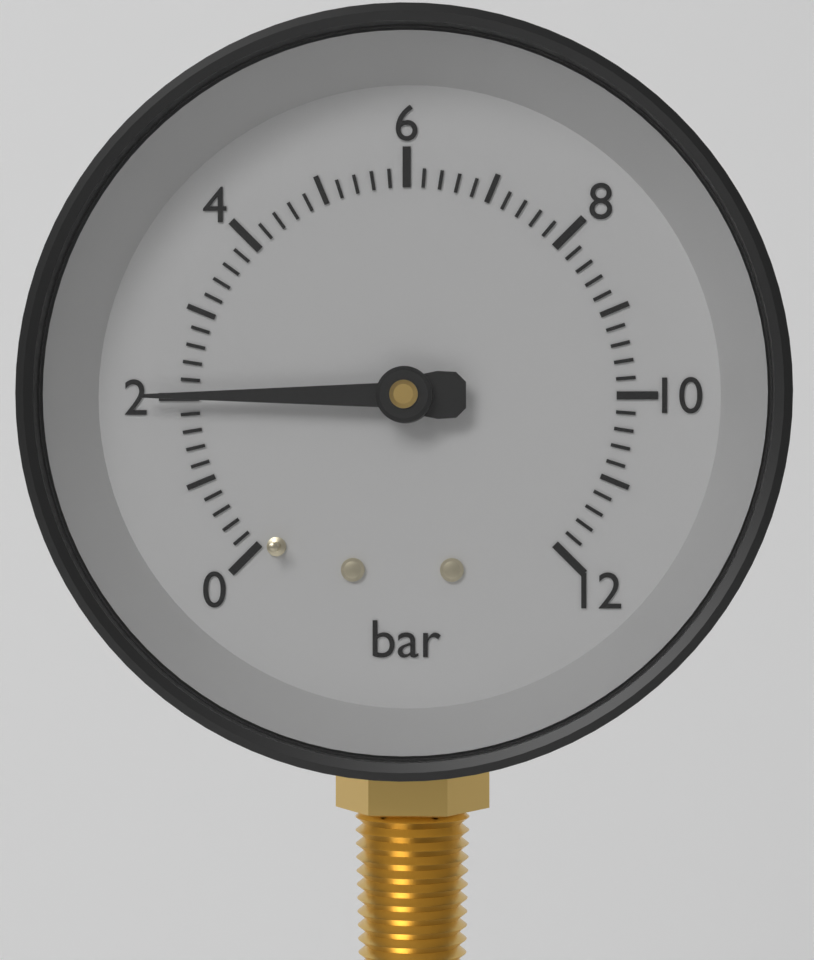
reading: 2.0 bar
